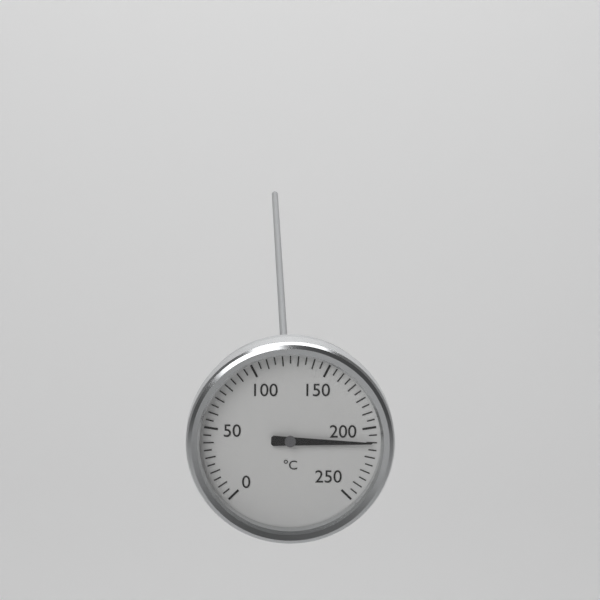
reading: 210 °C
